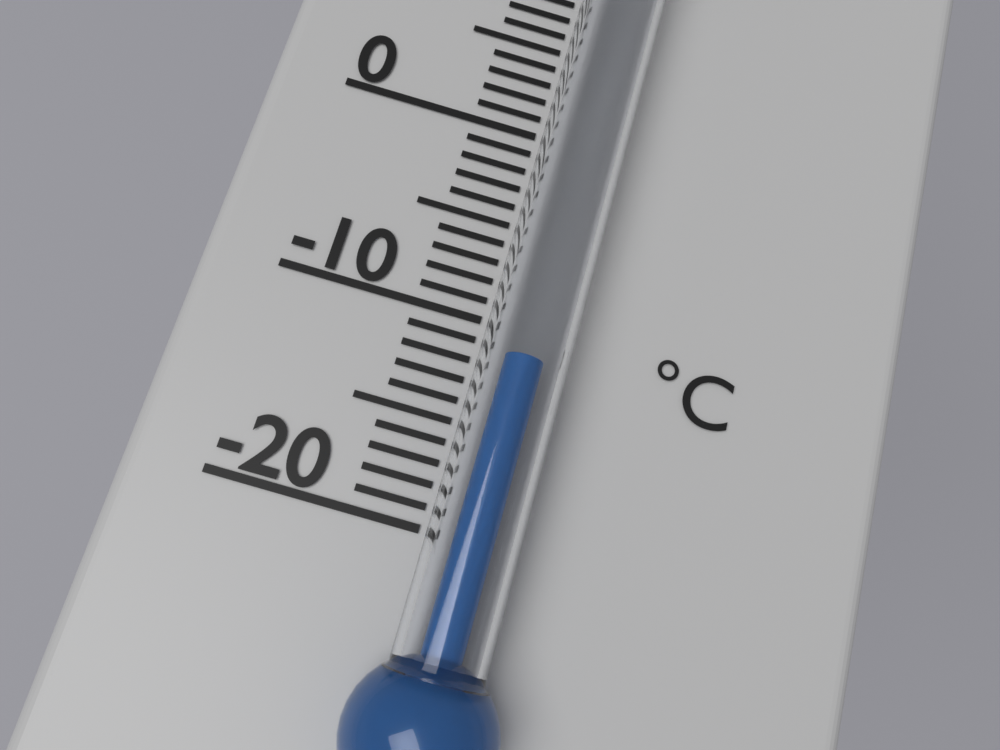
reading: -12 °C
